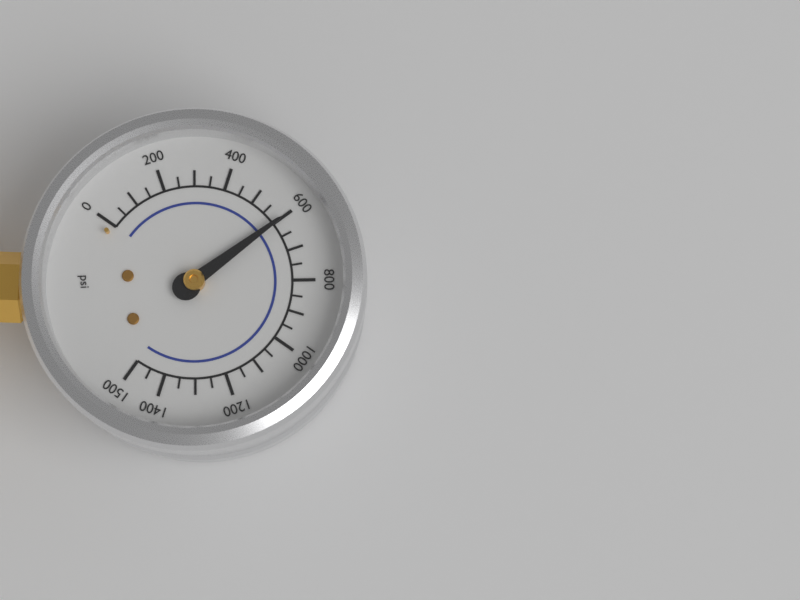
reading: 600 psi
